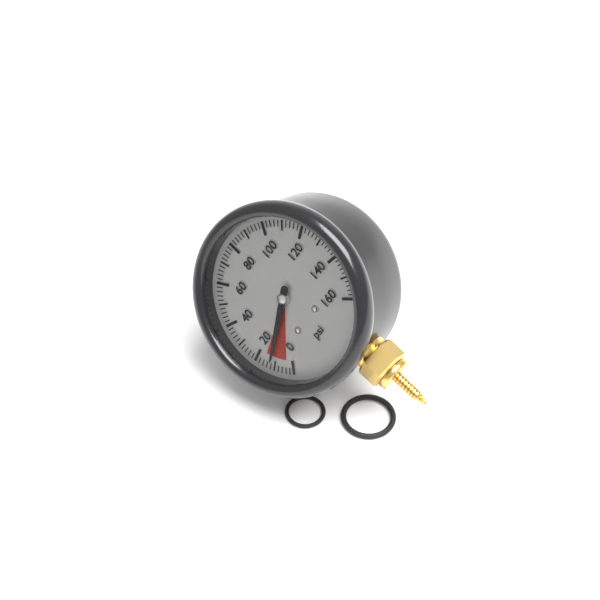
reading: 12 psi
